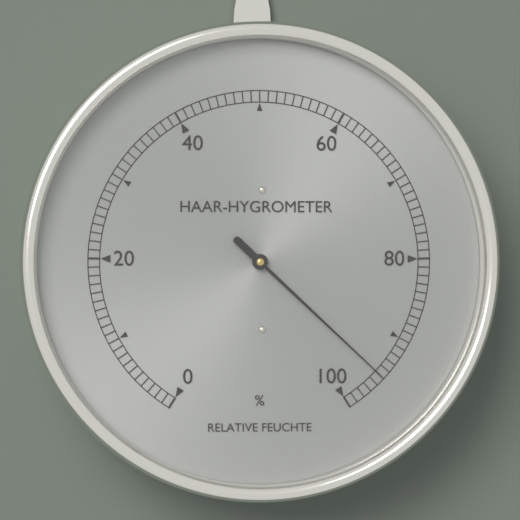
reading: 95 %
